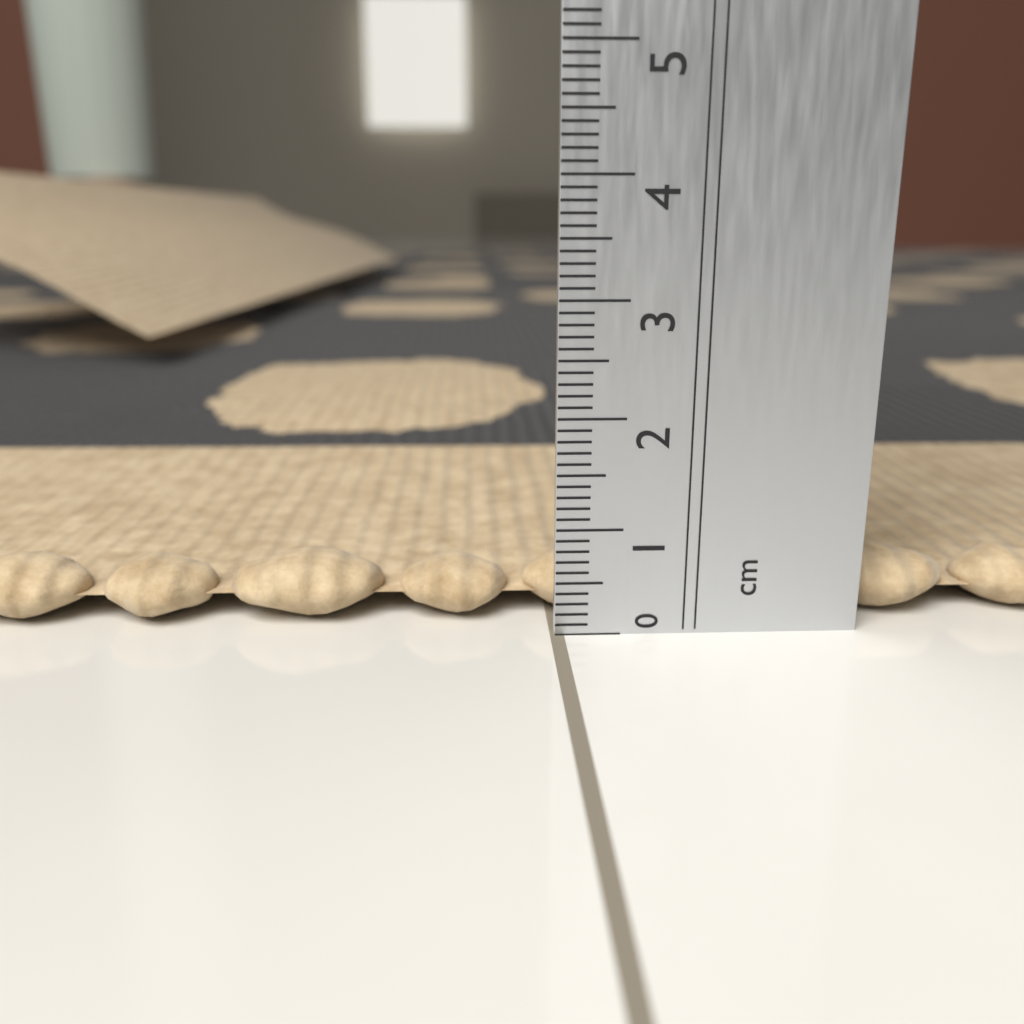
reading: 0.6 cm
